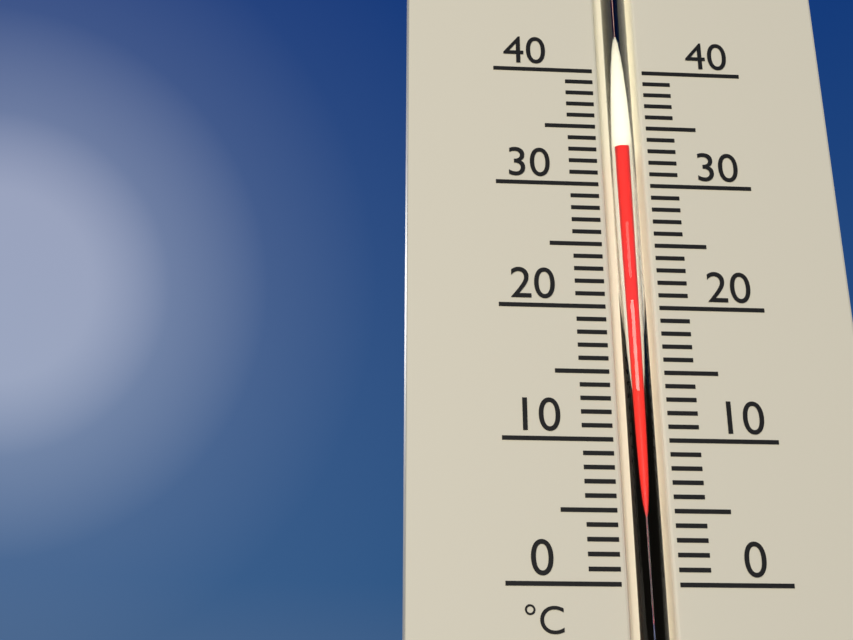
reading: 33 °C
